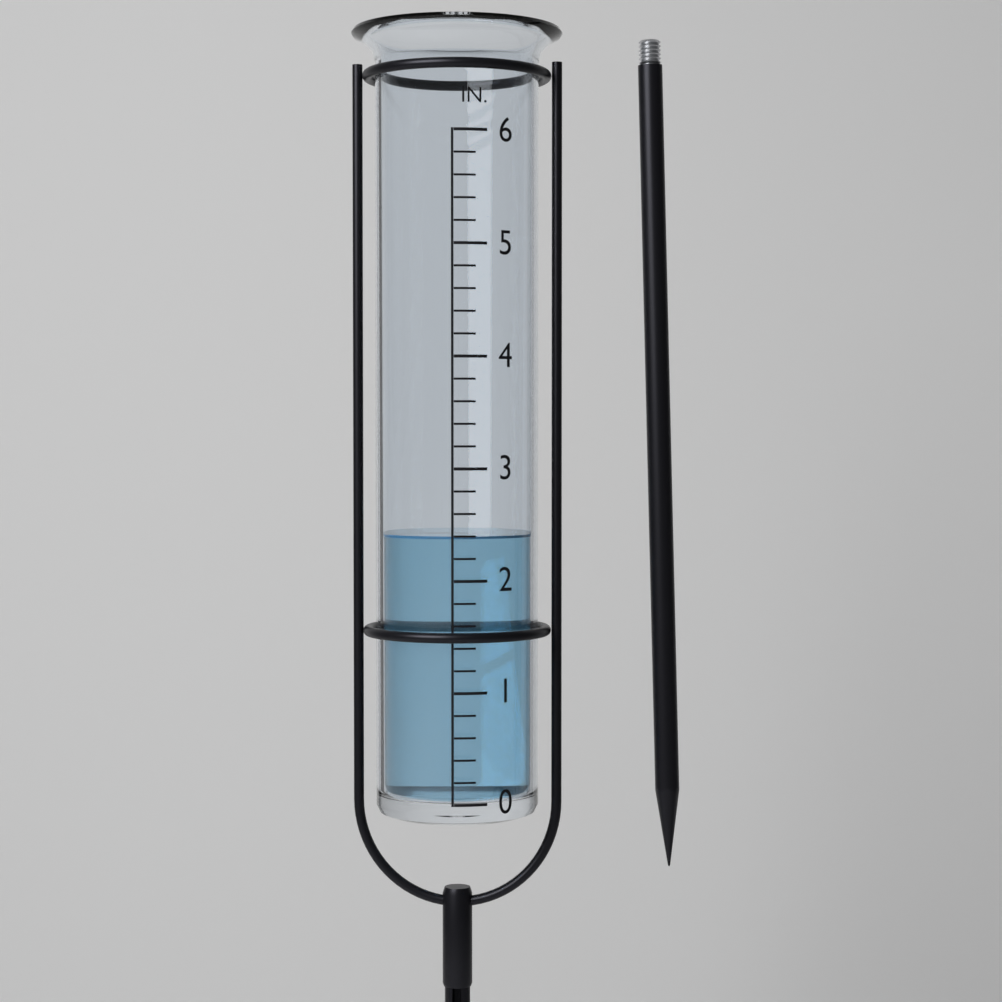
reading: 2.4 in
